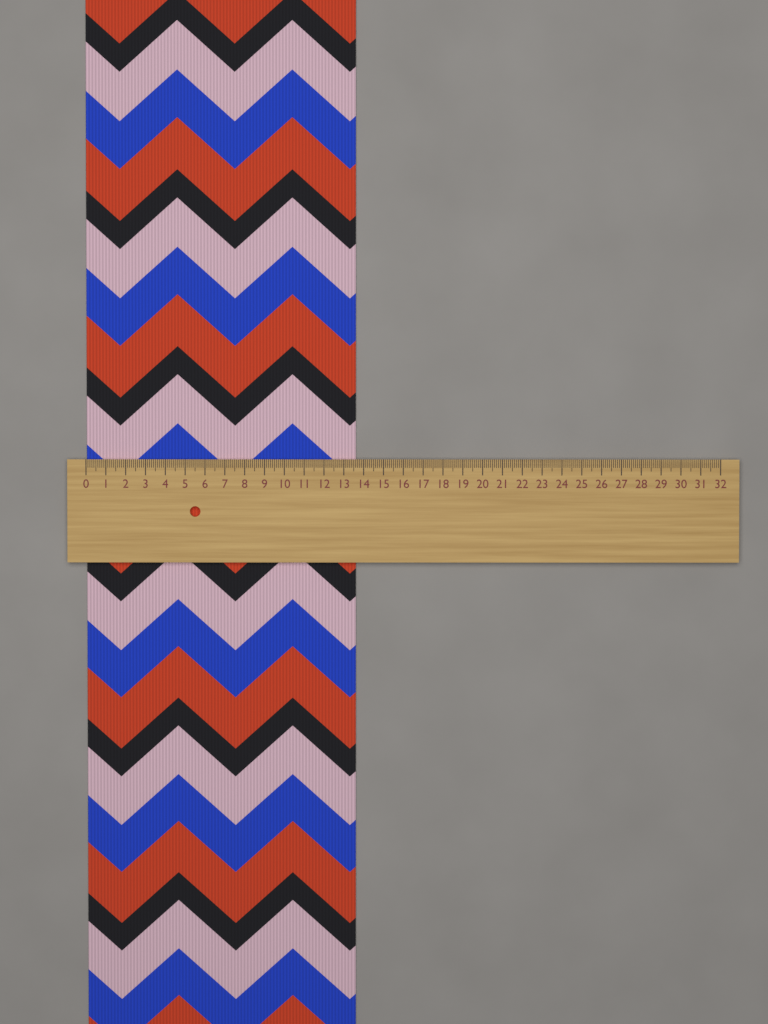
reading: 13.6 (no unit)
